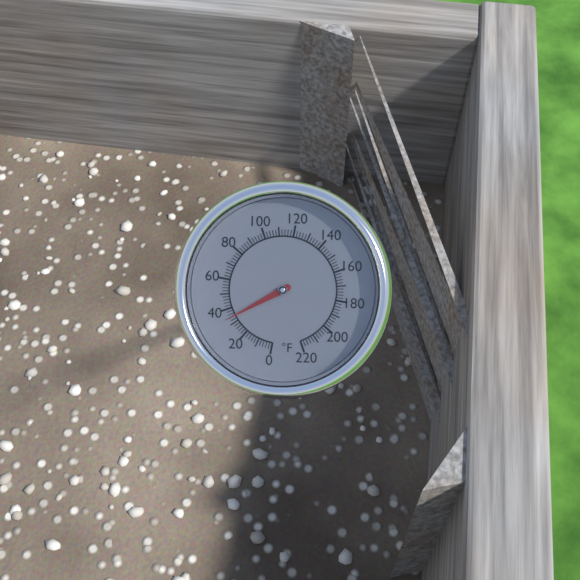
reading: 34 °F
